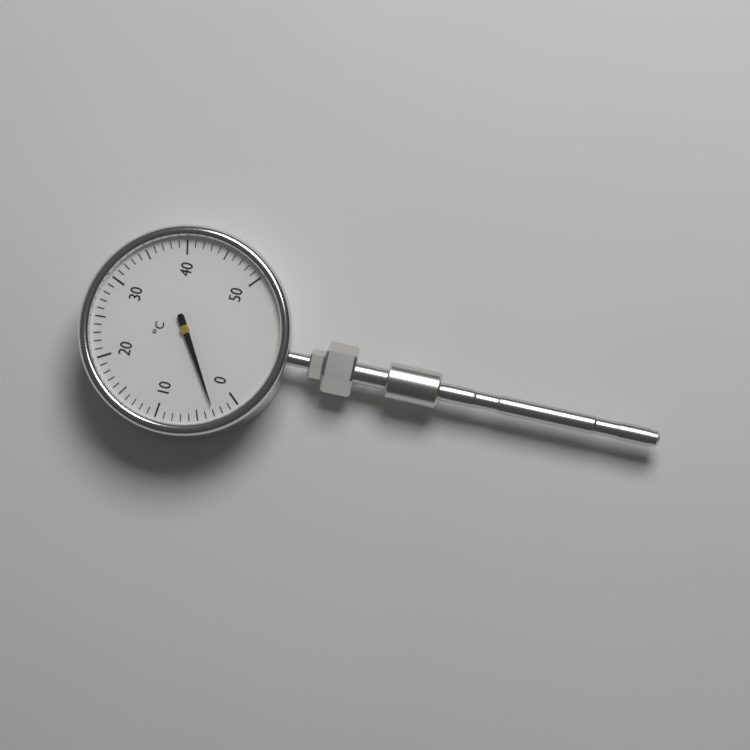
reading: 3 °C
